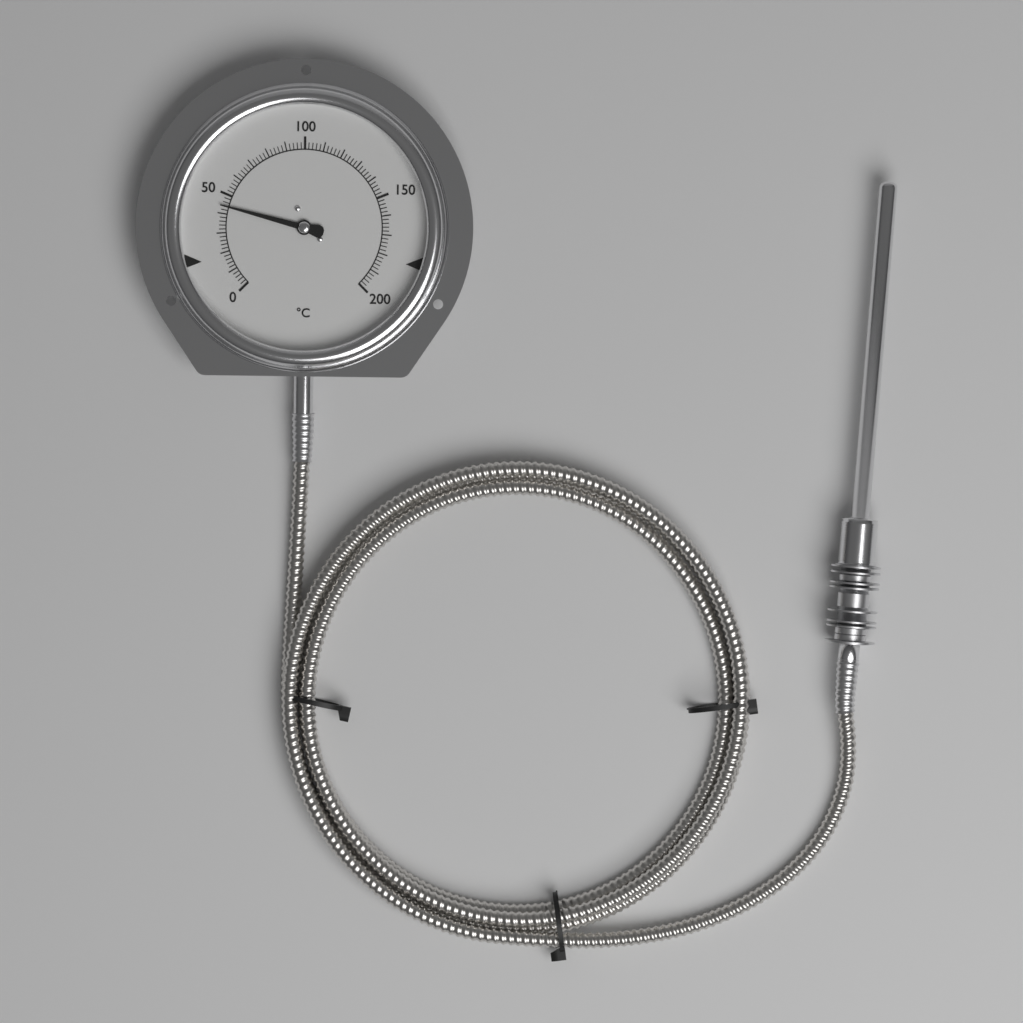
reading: 44 °C
